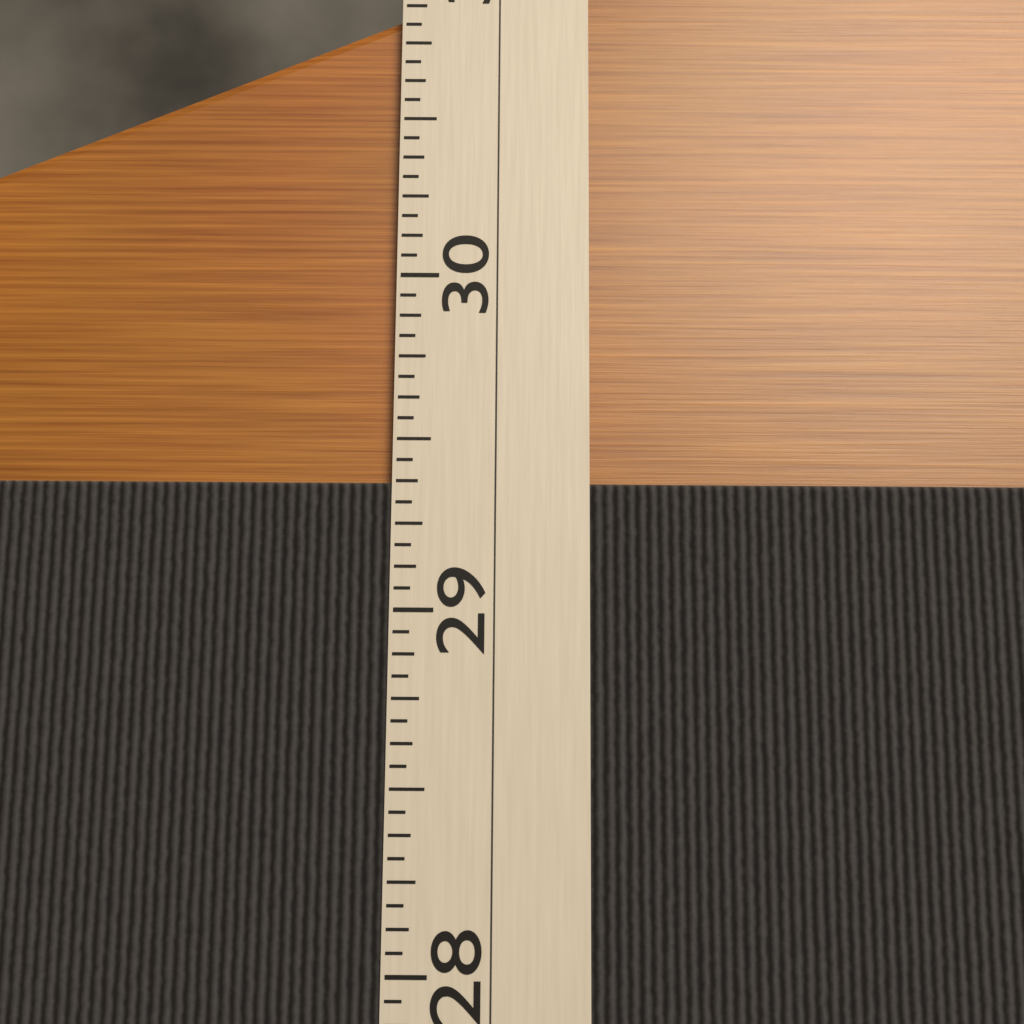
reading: 29.3750 (no unit)
